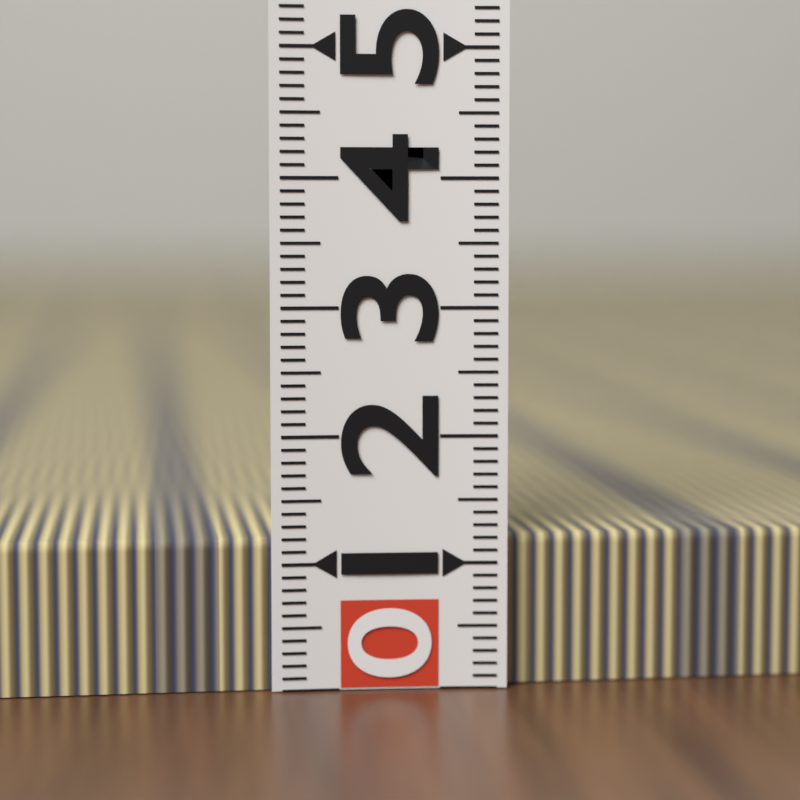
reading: 1.2 (no unit)
